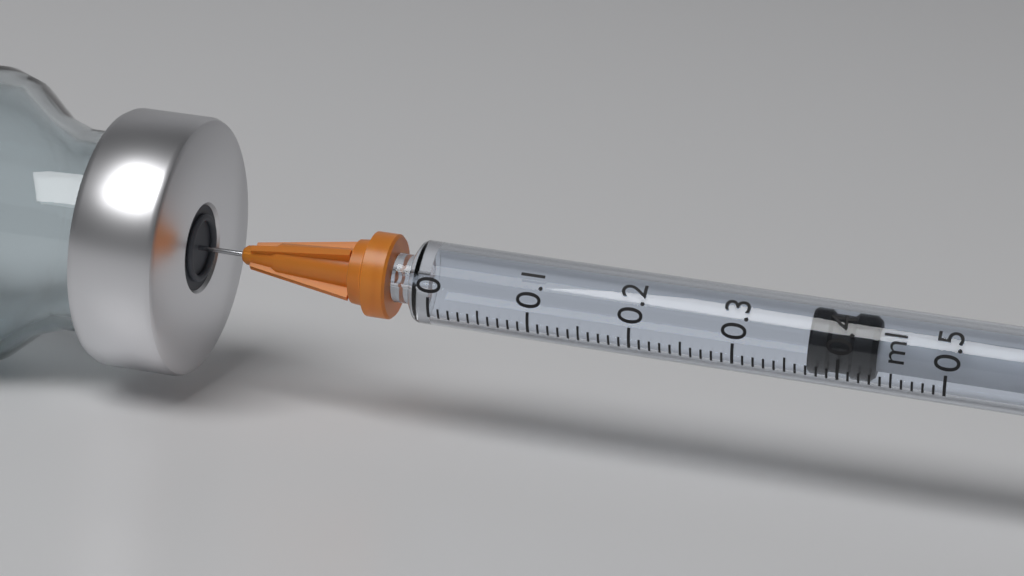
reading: 0.37 ml
